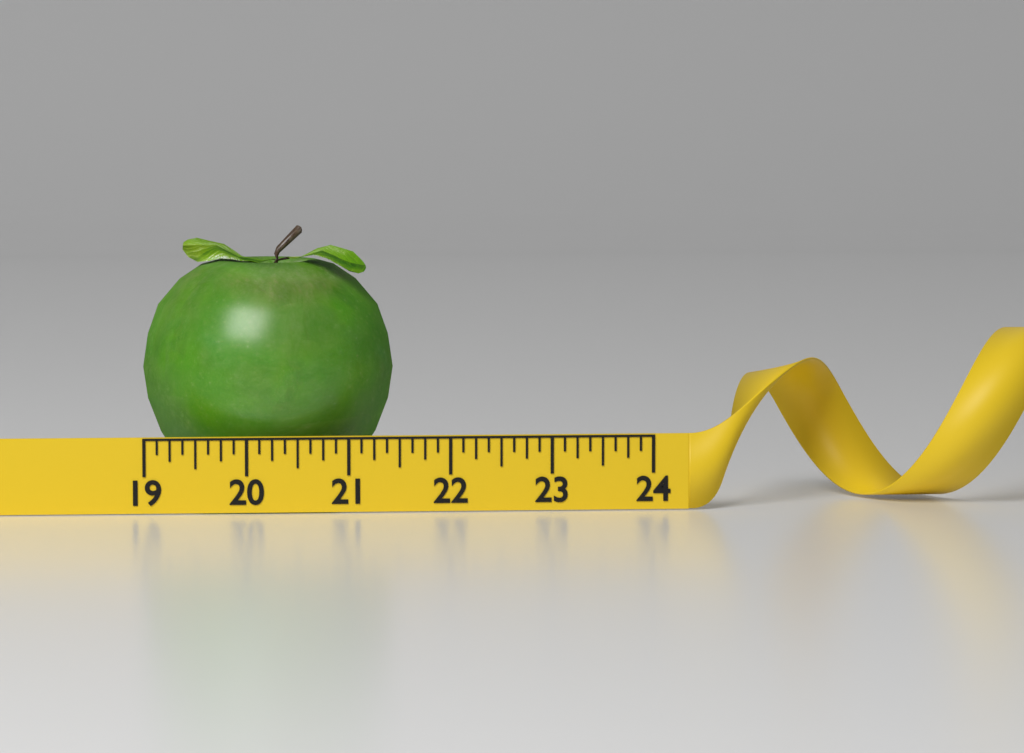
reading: 21.500 (no unit)
